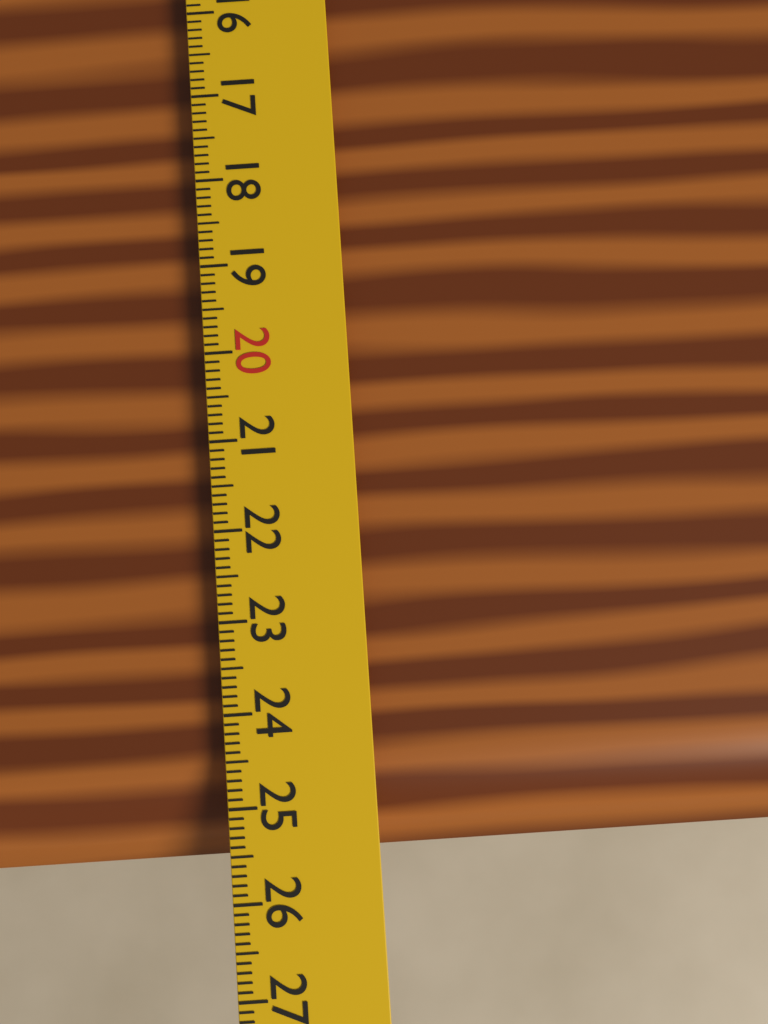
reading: 25.6 cm
